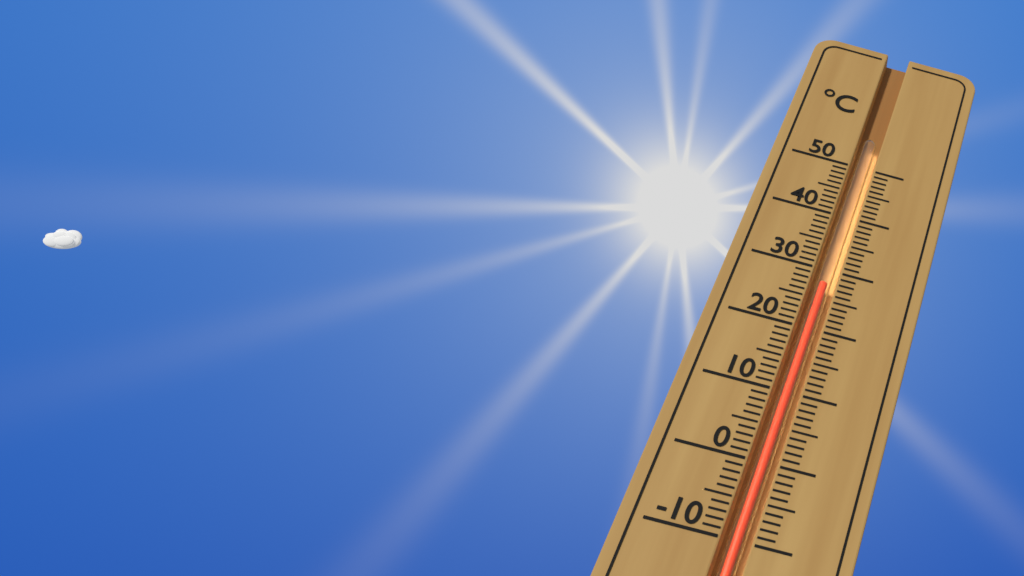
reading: 28 °C
